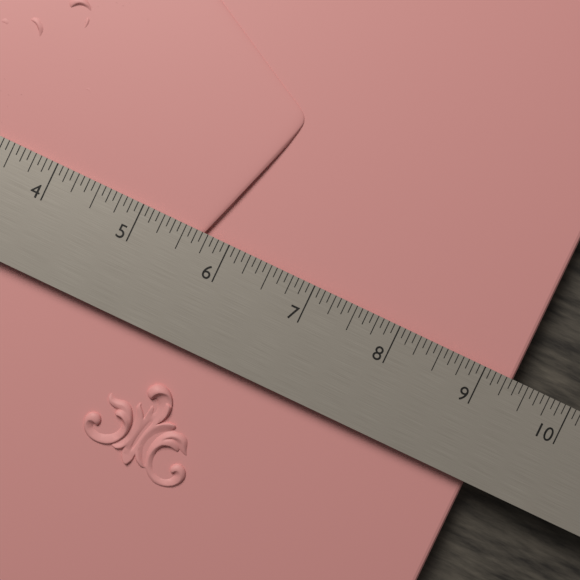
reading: 9.3750 in
